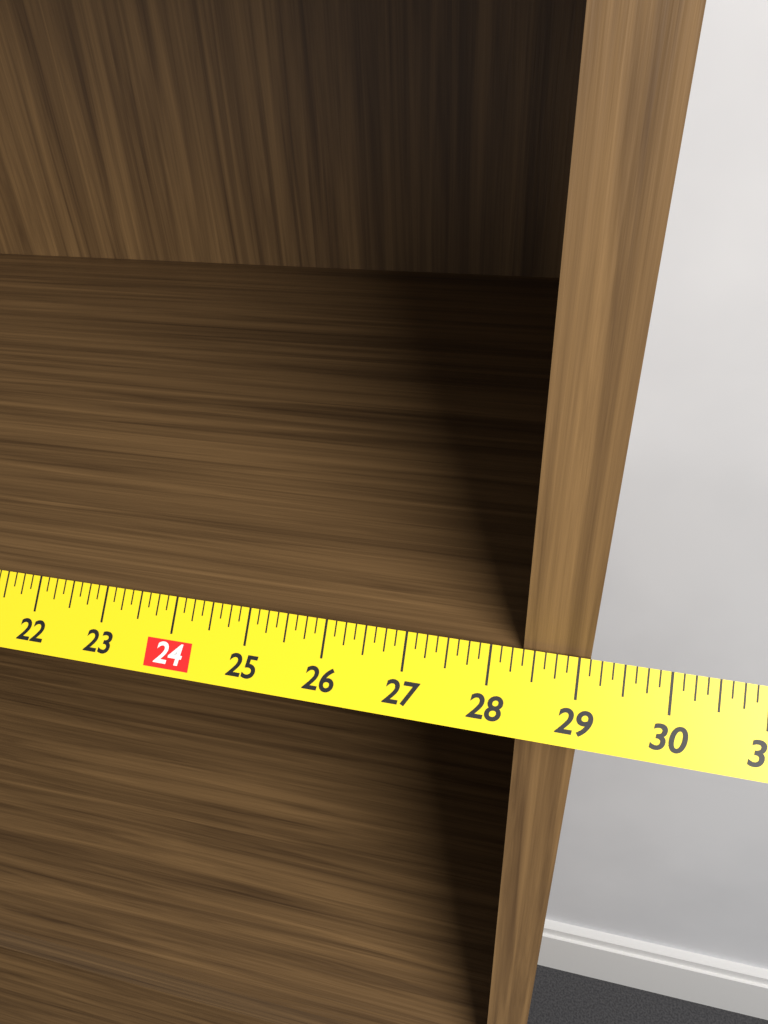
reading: 29.125 in
